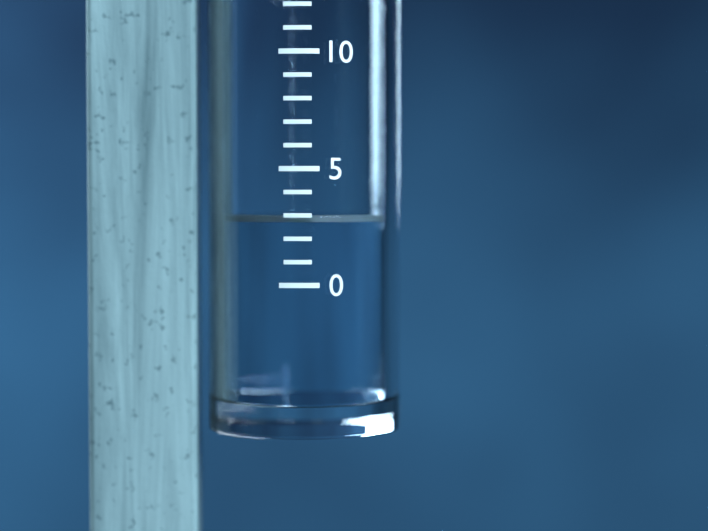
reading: 3 mm
